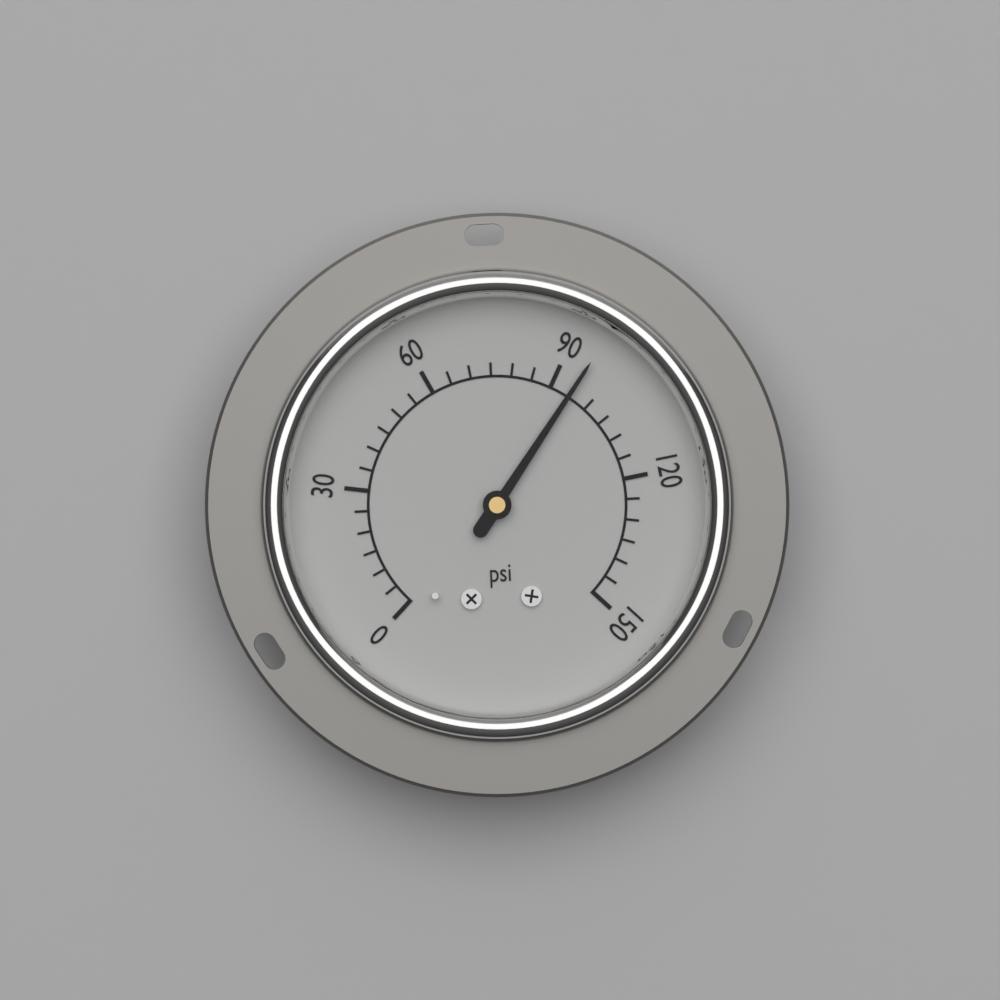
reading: 95 psi
